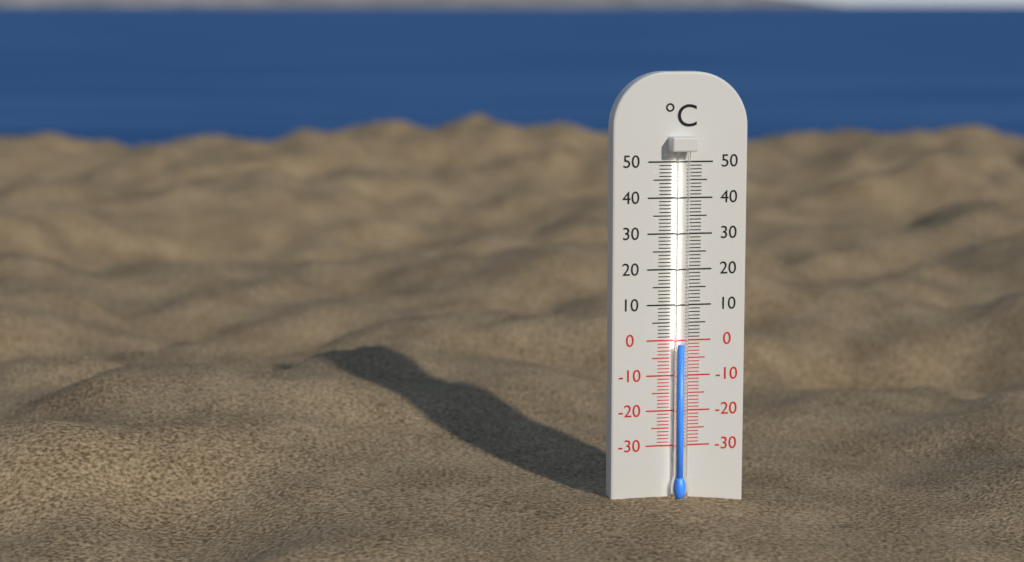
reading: -1 °C
